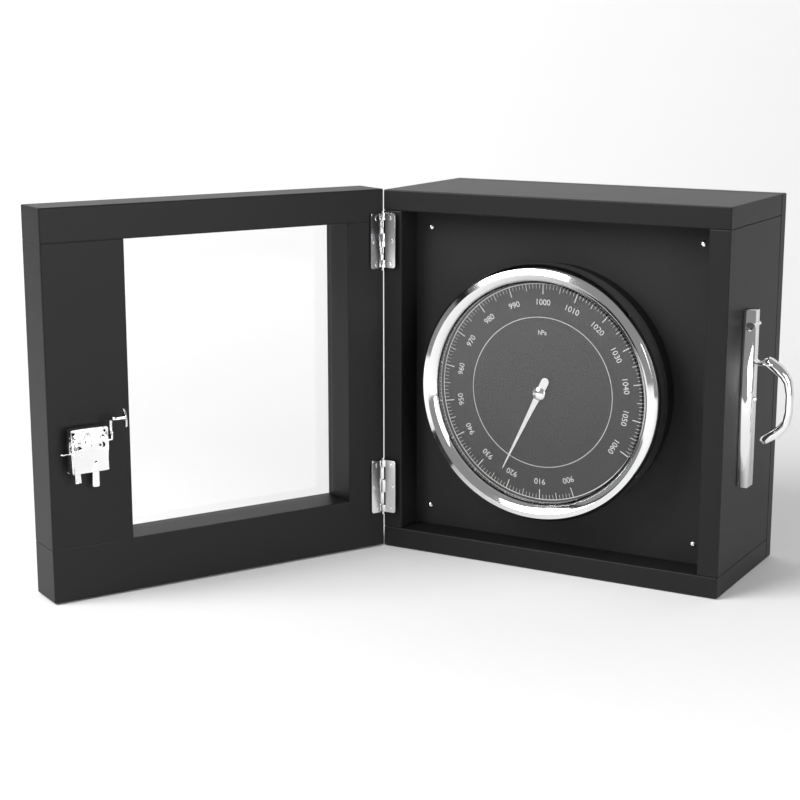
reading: 923 hPa
